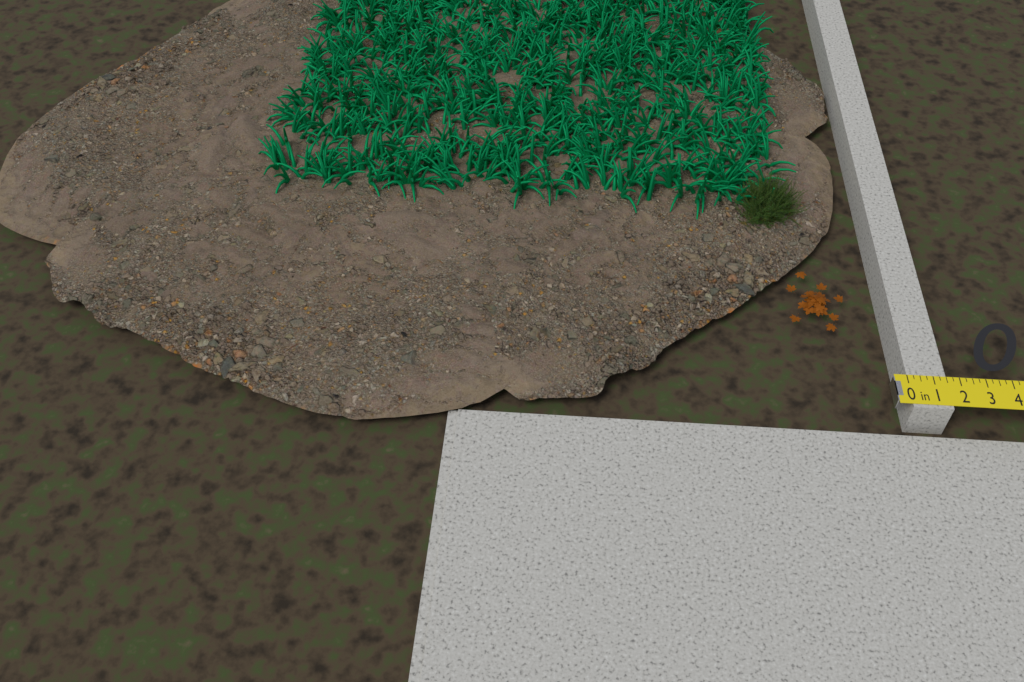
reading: 1.50 in
